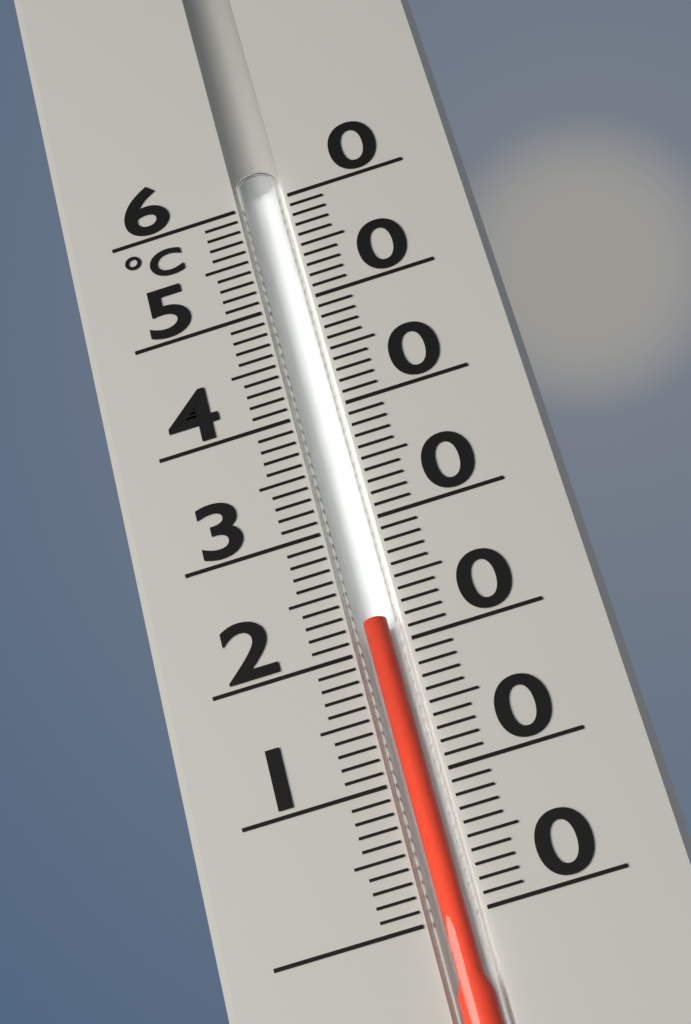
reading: 22 °C
